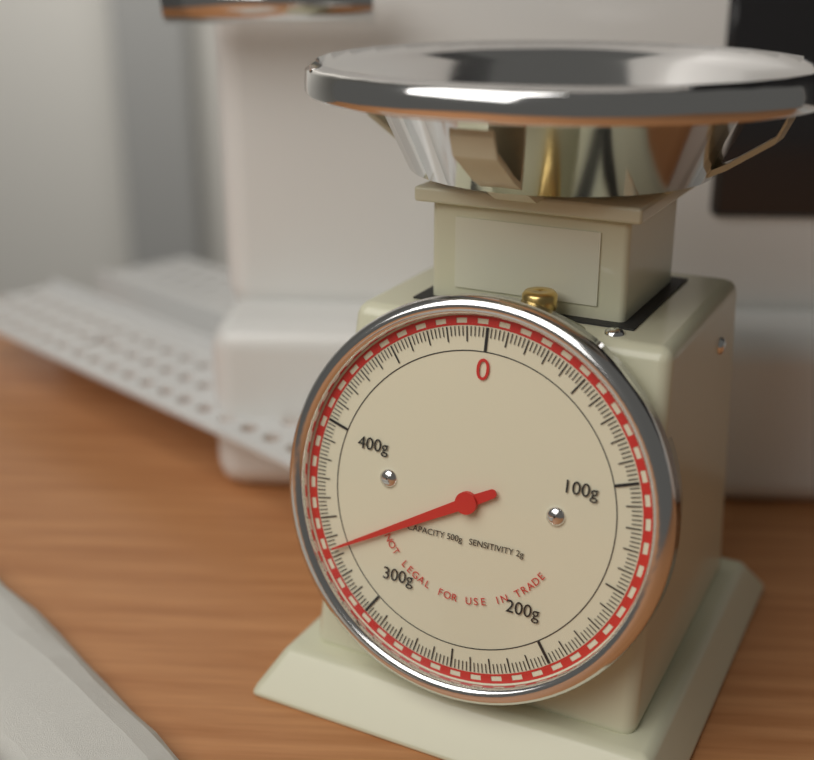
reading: 334 g
